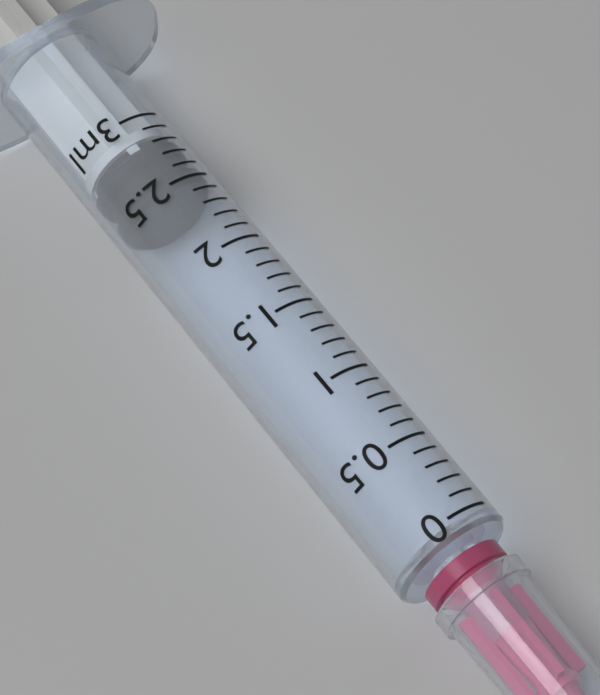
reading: 2.5 ml
